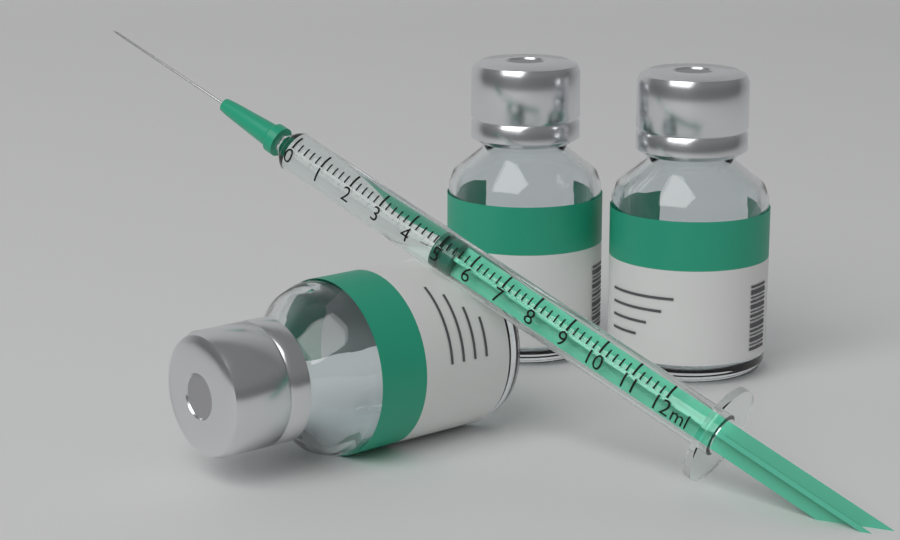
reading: 4.8 ml
